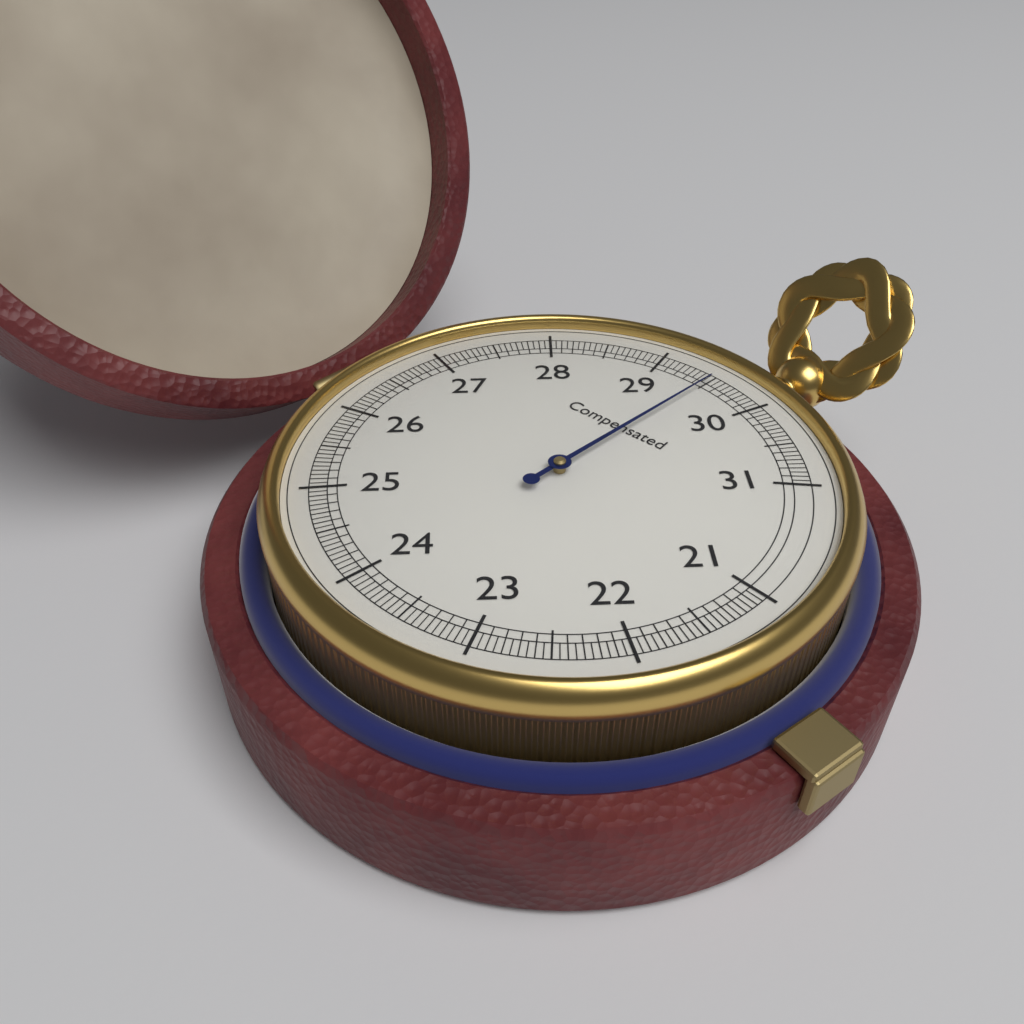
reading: 29.50 (no unit)
